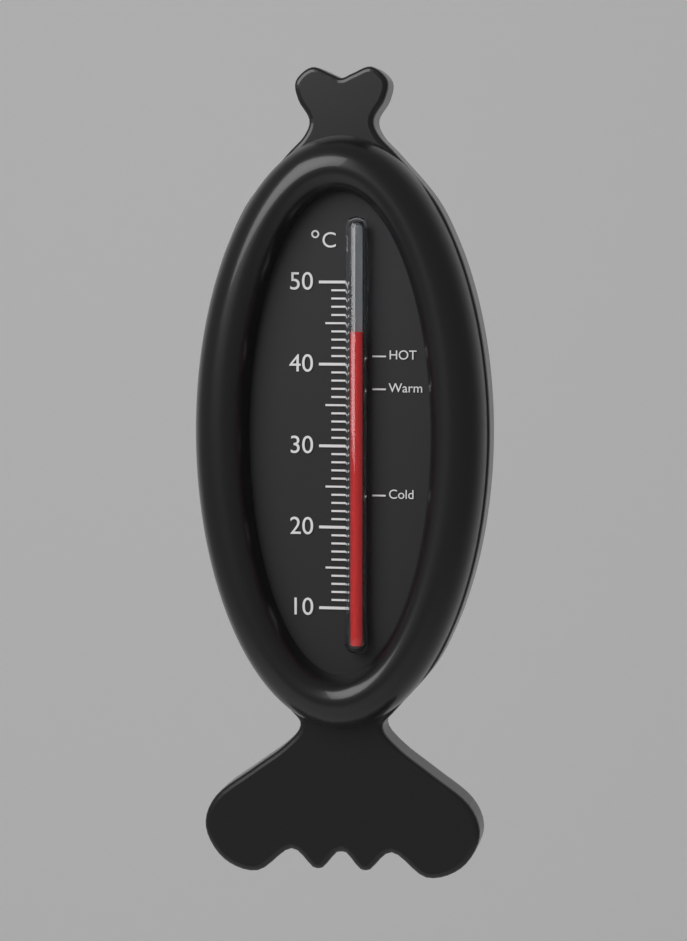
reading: 44 °C
